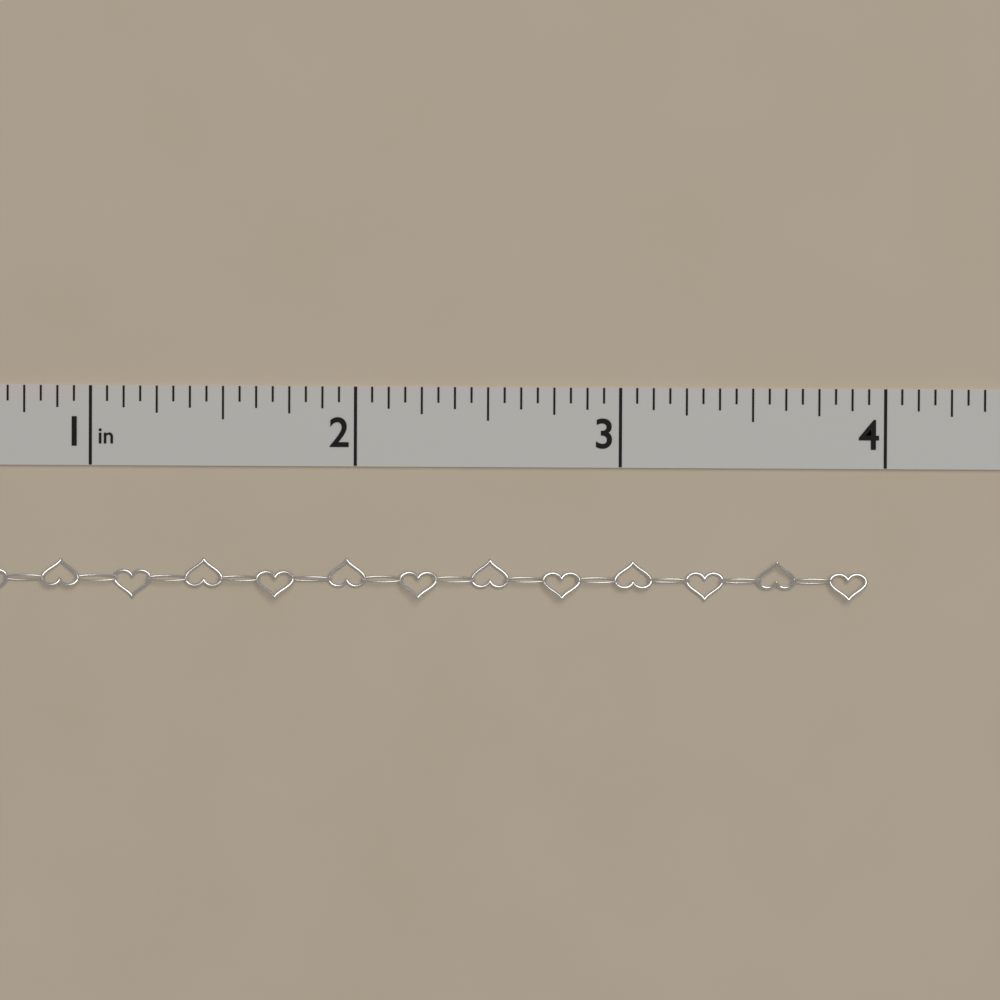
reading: 3.9375 in
